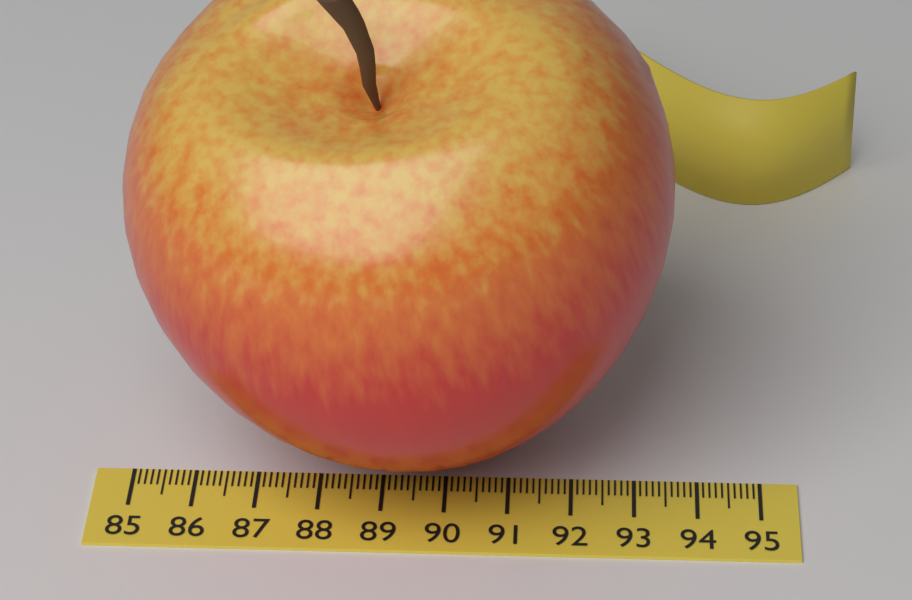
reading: 93.5 (no unit)
